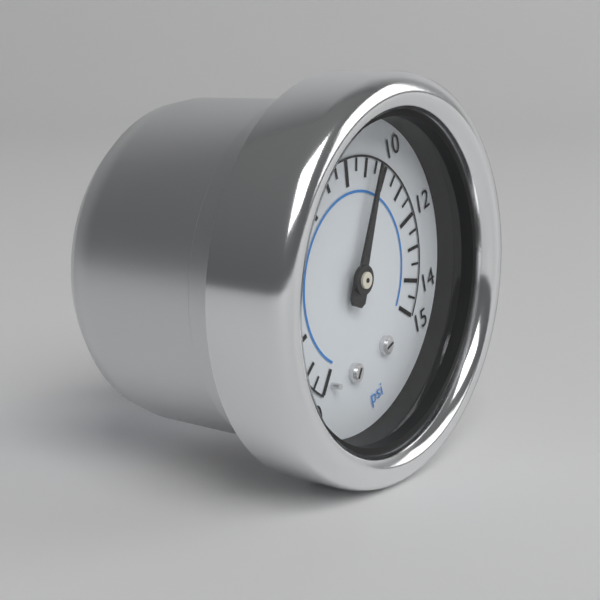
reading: 9.5 psi
